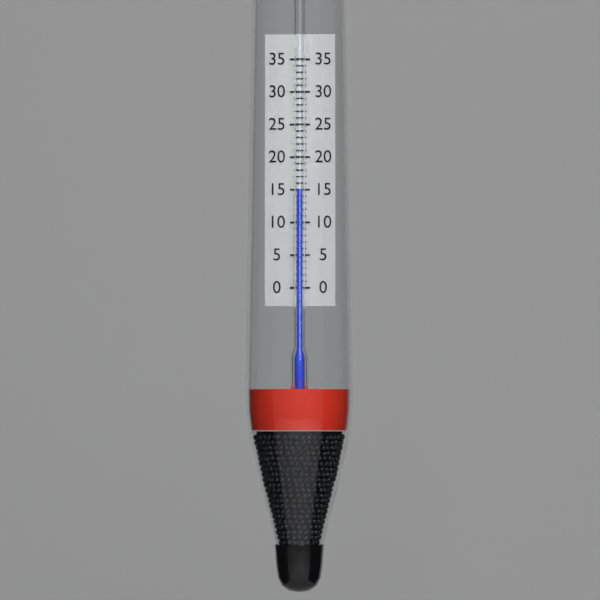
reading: 15 (no unit)
